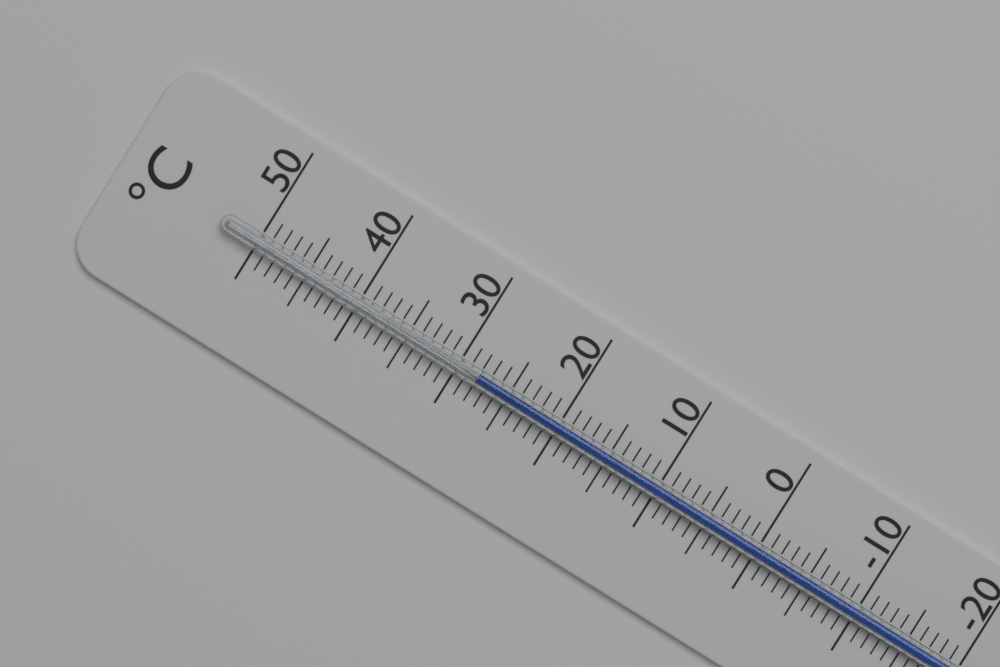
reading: 28 °C
